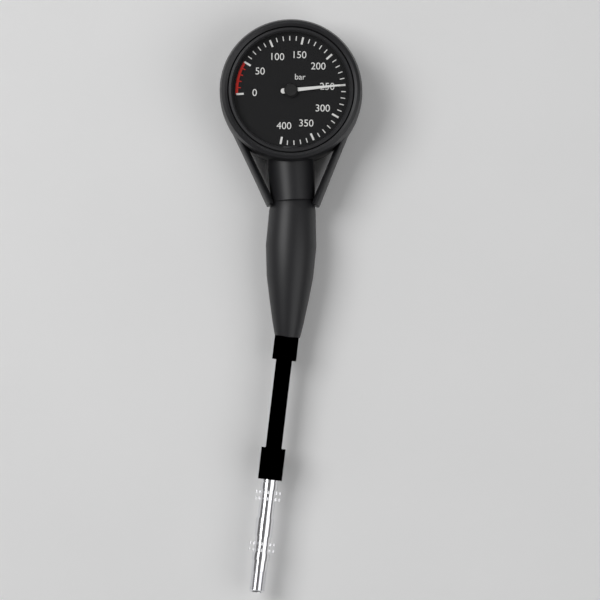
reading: 250 bar
